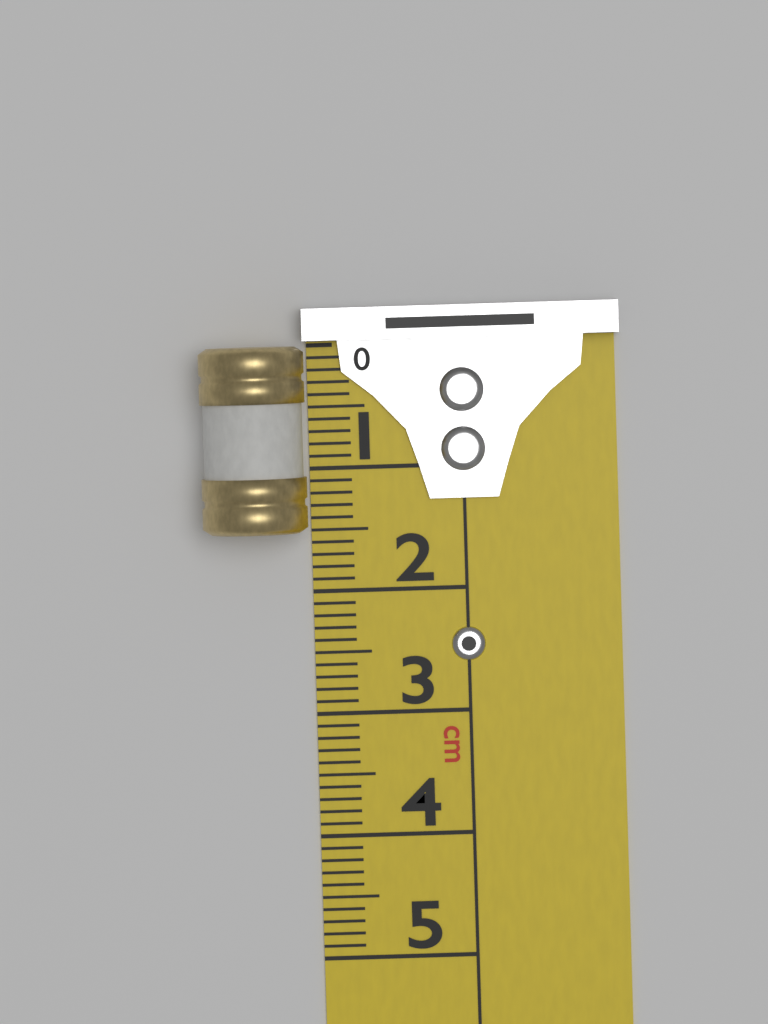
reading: 1.5 cm
